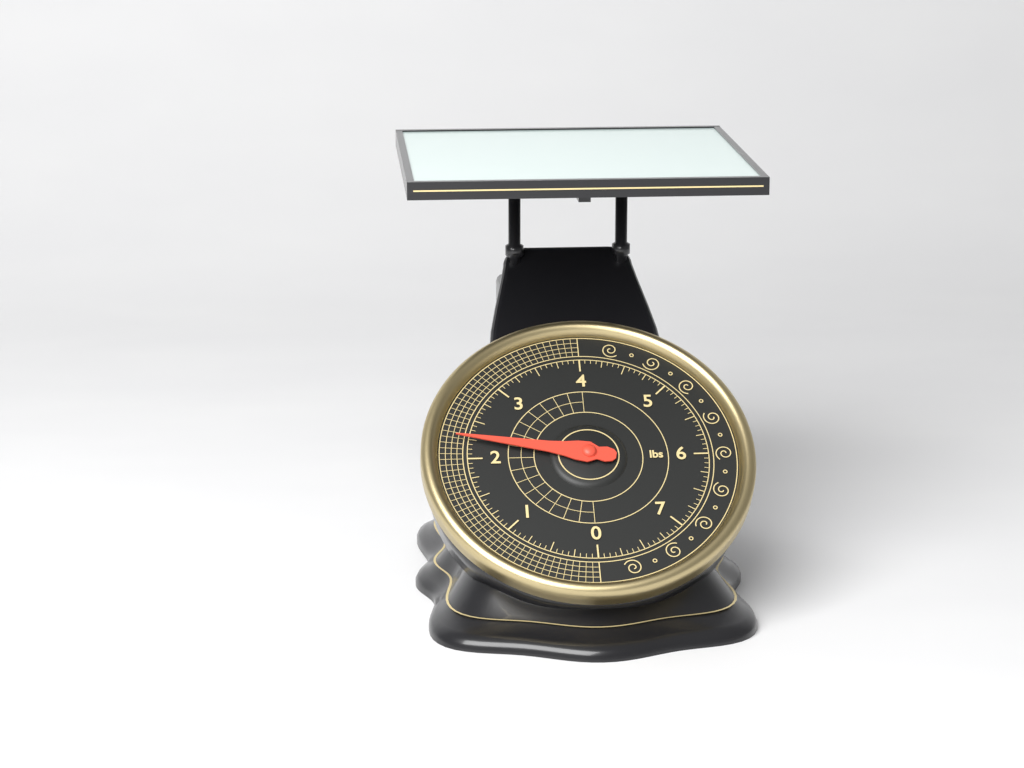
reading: 2.2500 lbs
